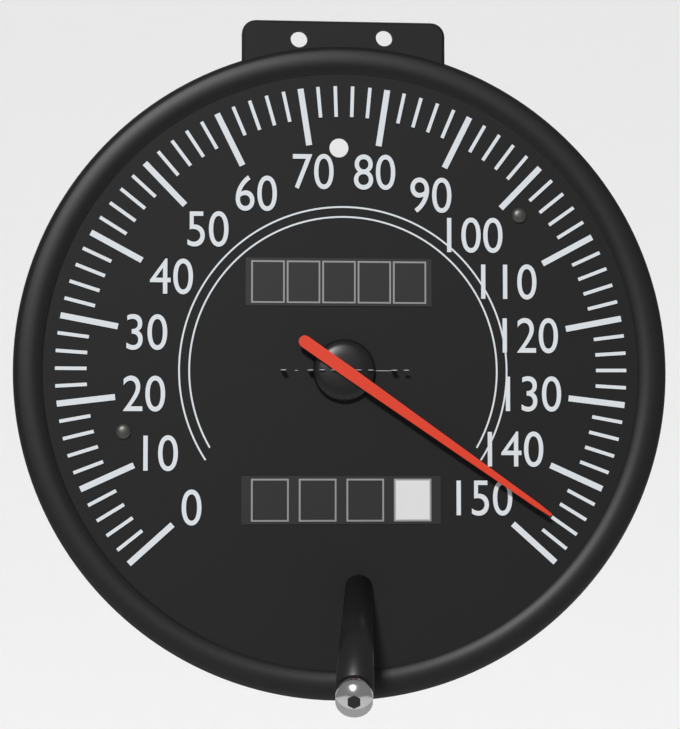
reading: 146 mph
